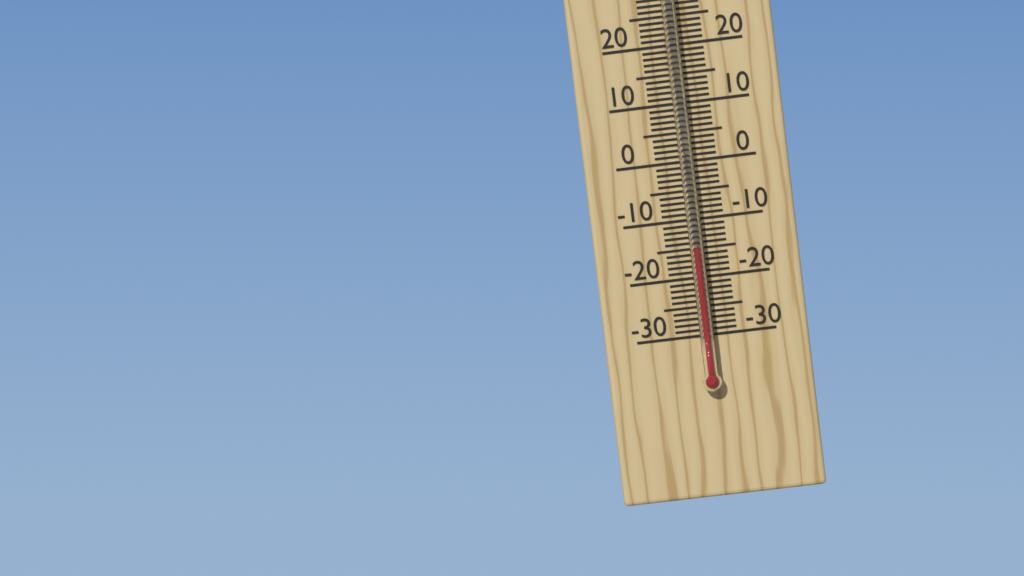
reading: -15 °C
